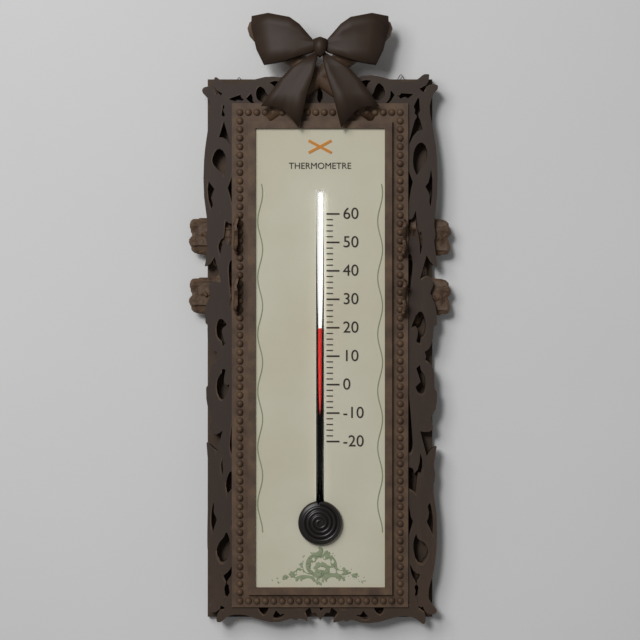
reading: 20 (no unit)
